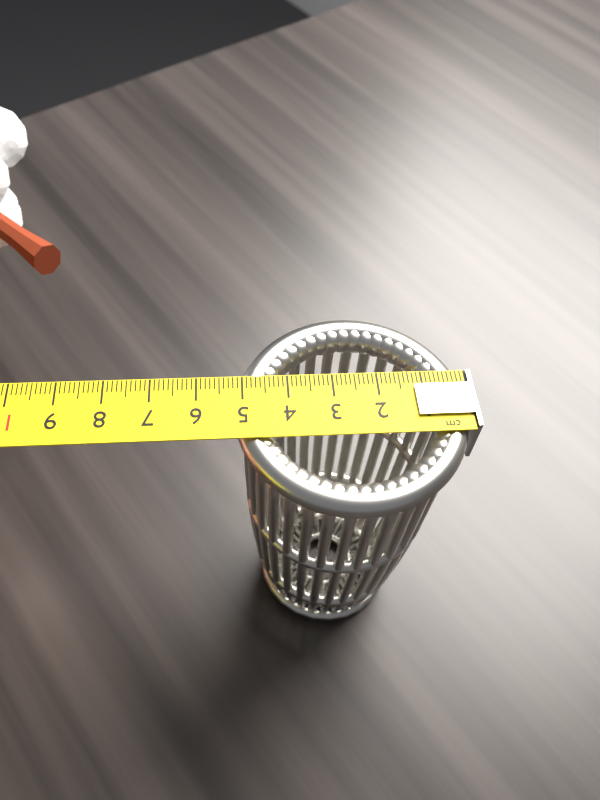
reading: 5.2 cm
